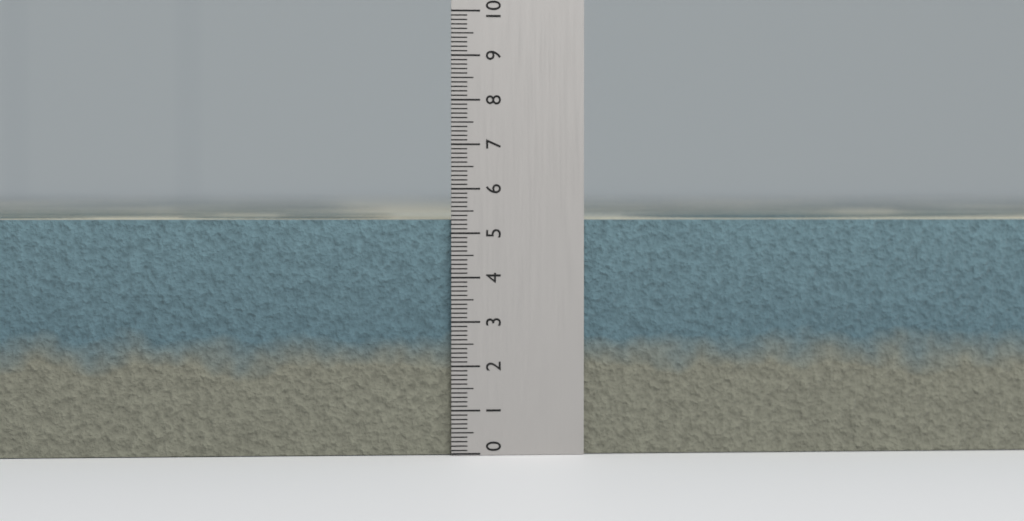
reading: 5.3 (no unit)
